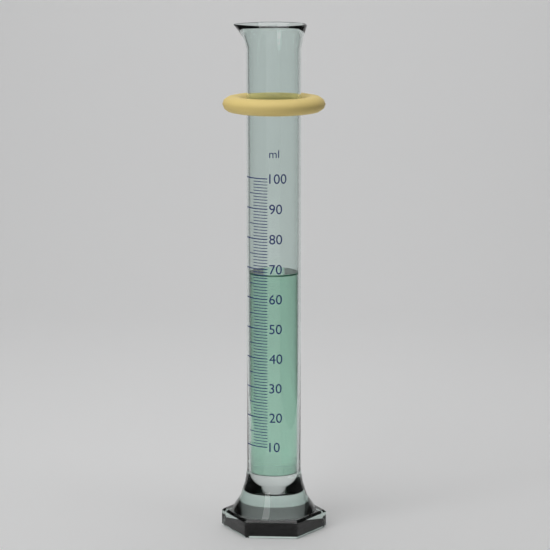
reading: 68 ml
